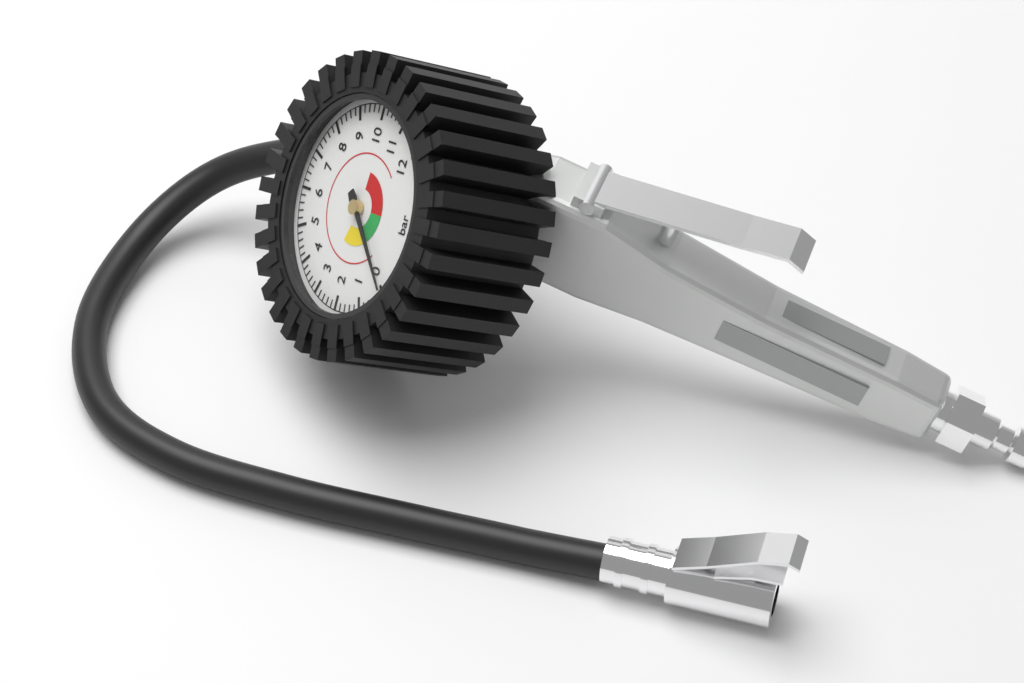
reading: 0.0 bar
